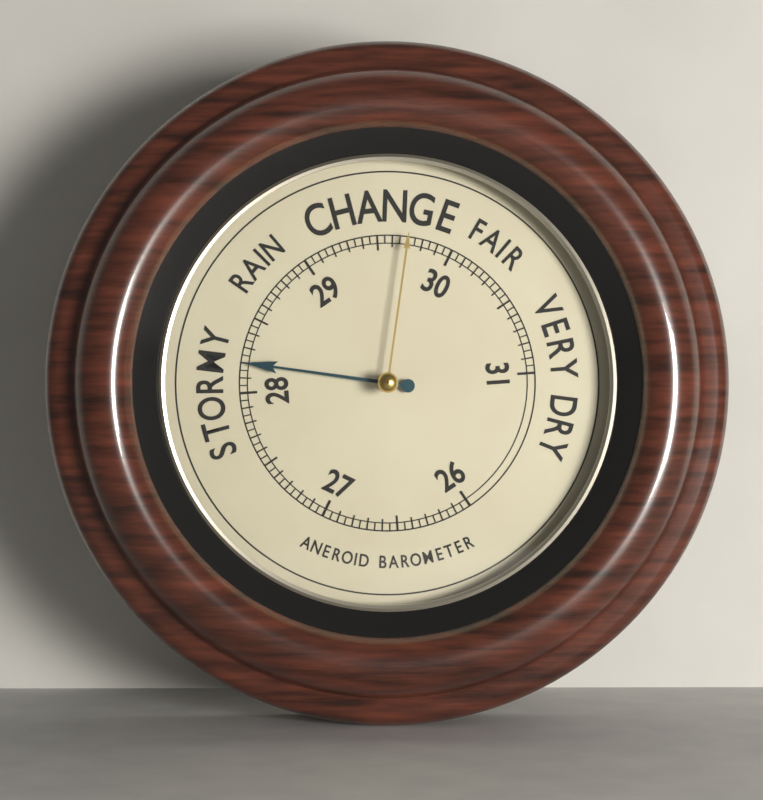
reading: 28.20 (no unit)
